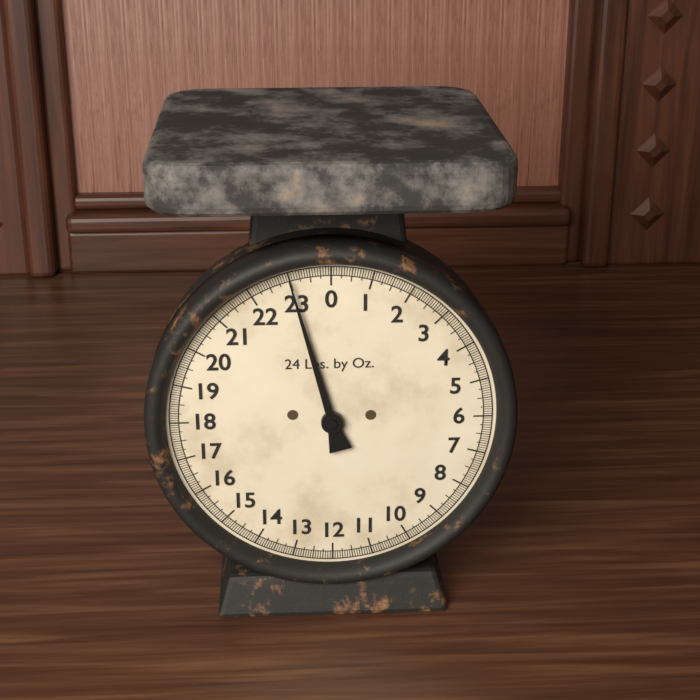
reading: 23.0000 lb
